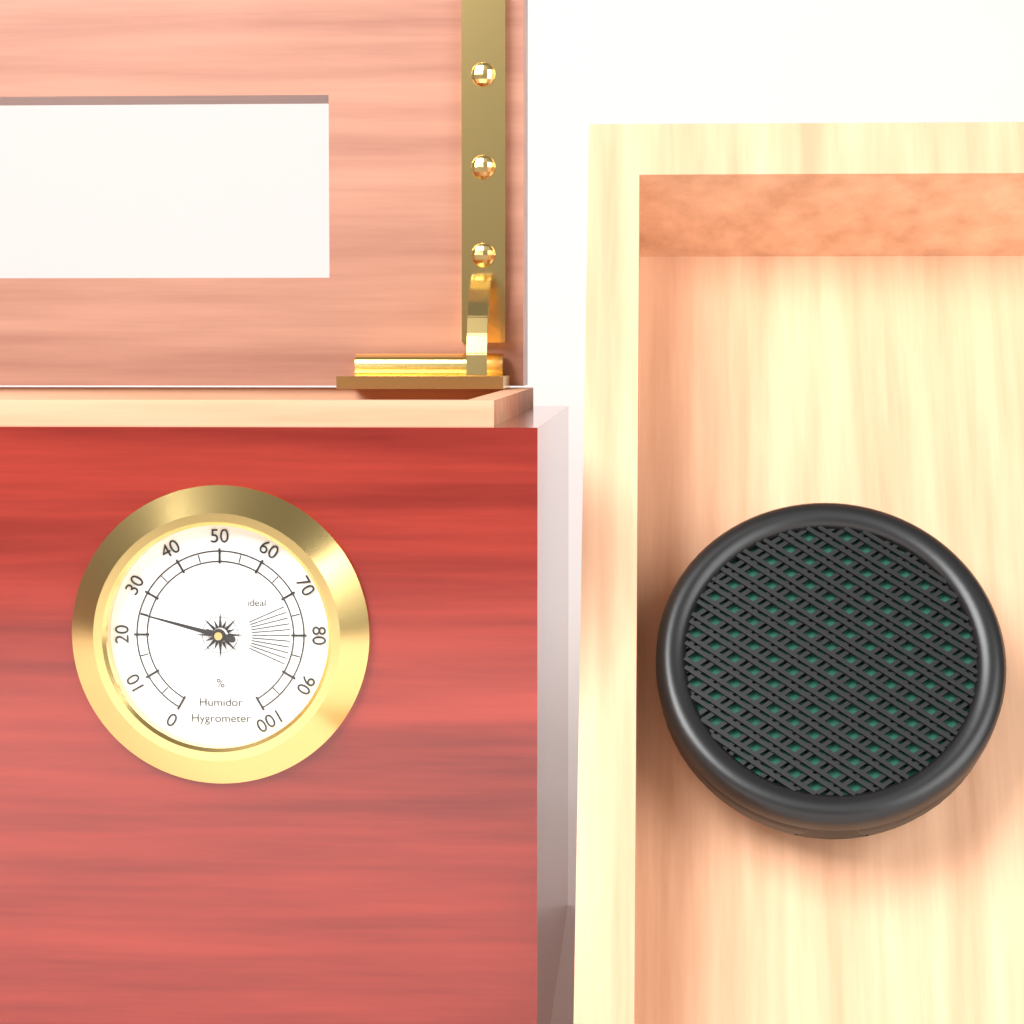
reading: 25 %
